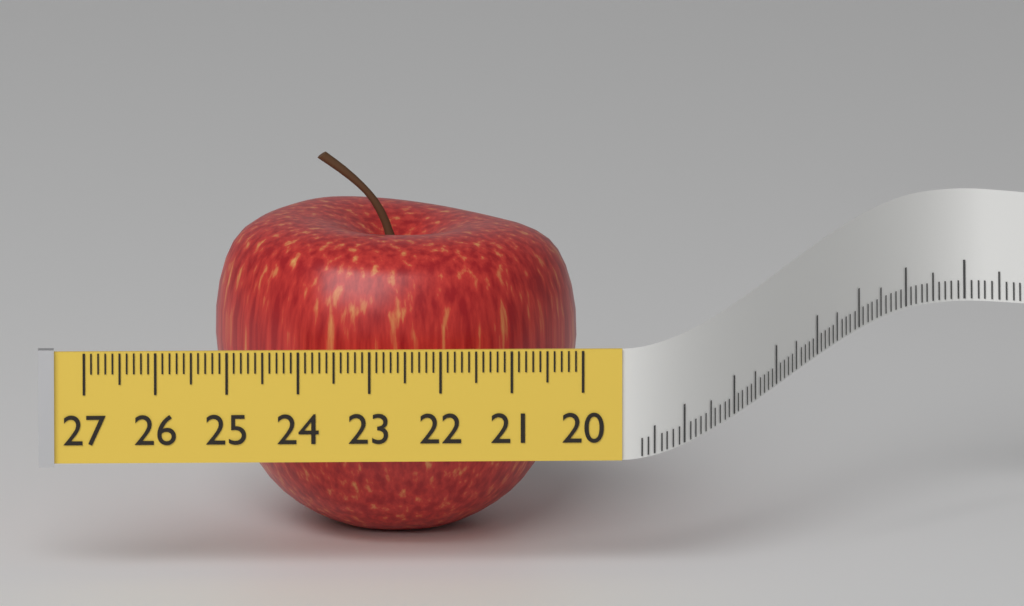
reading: 25.1 (no unit)
